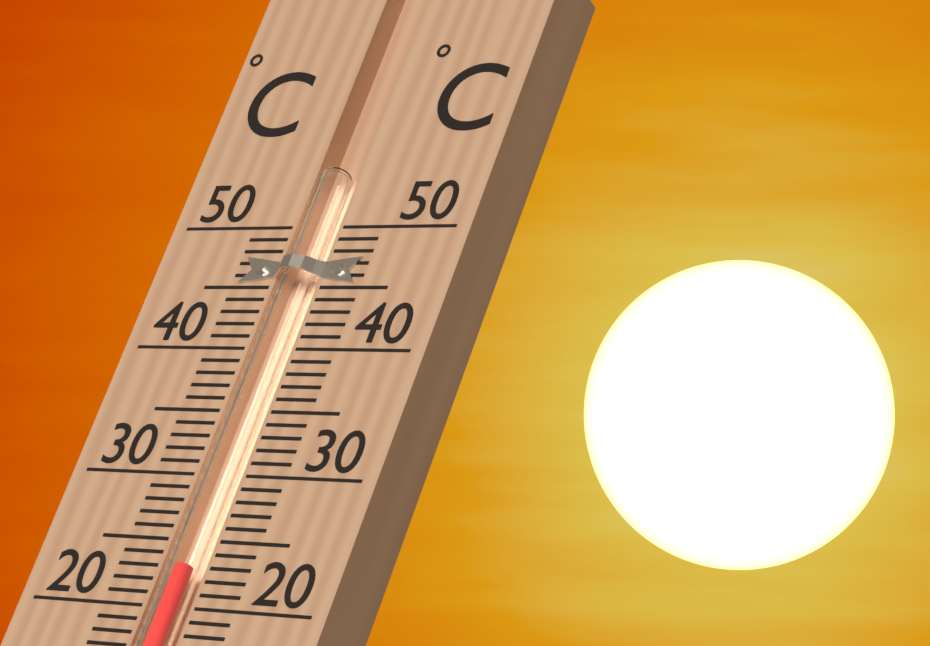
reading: 23 °C
